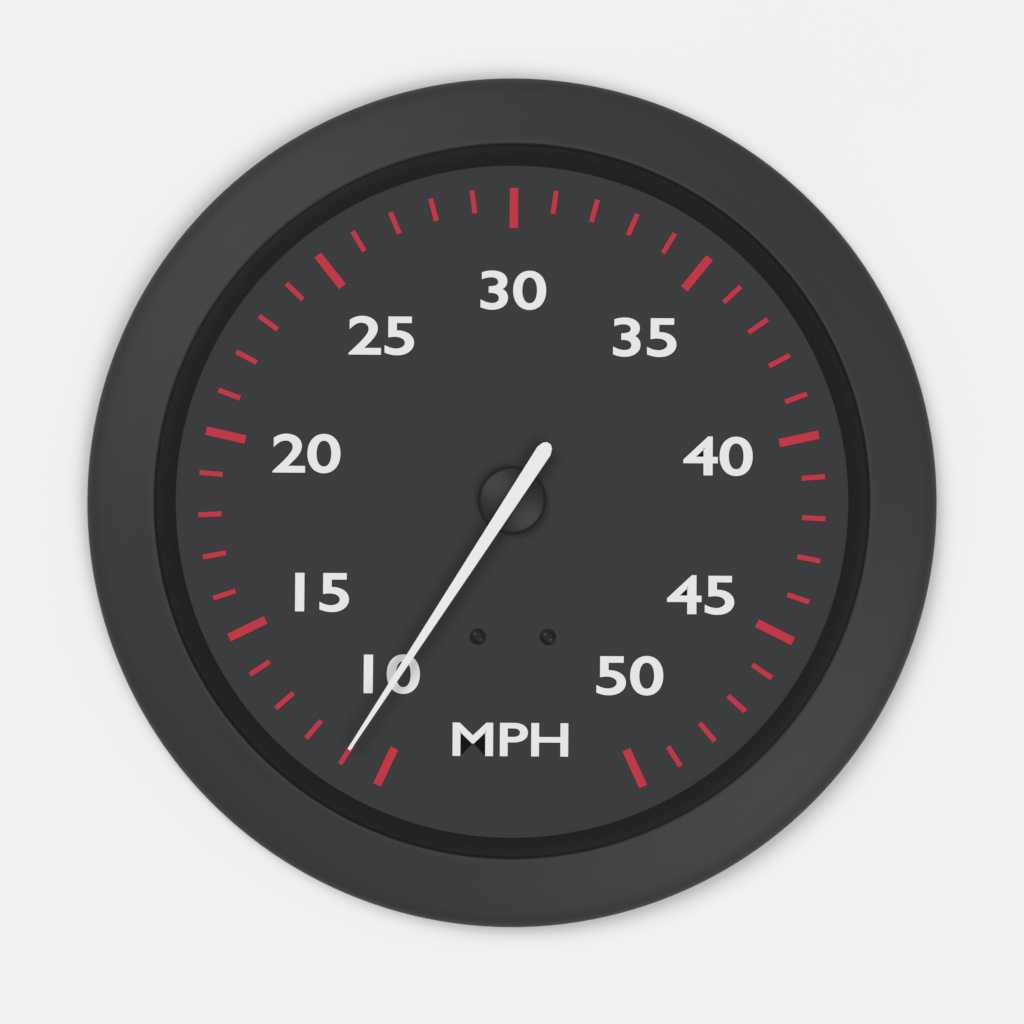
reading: 11 MPH
